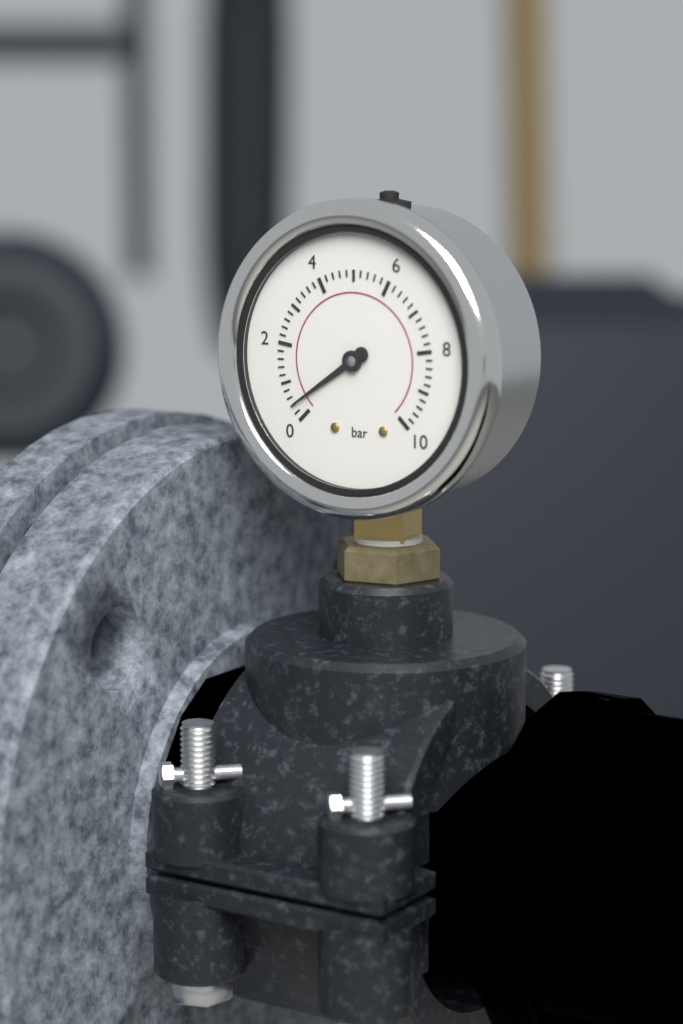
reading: 0.4 bar
